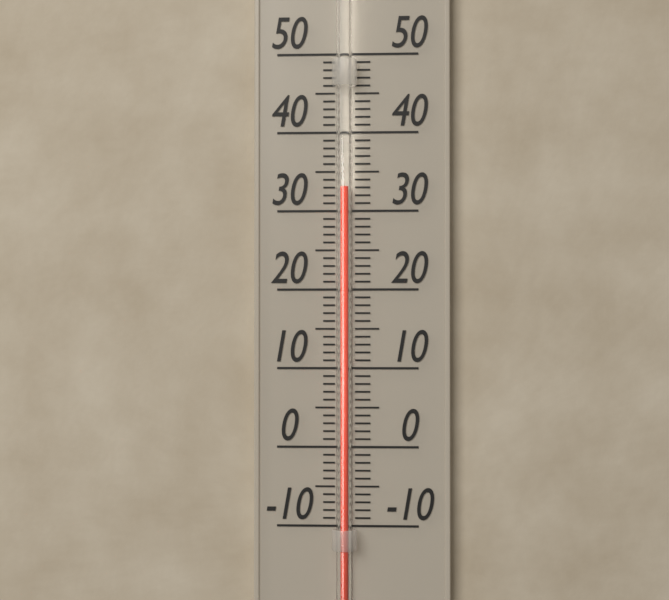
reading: 33 (no unit)
